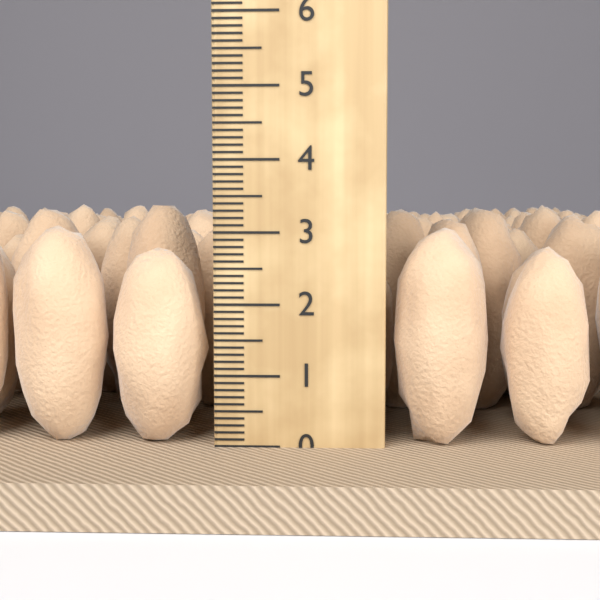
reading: 3.5 cm
